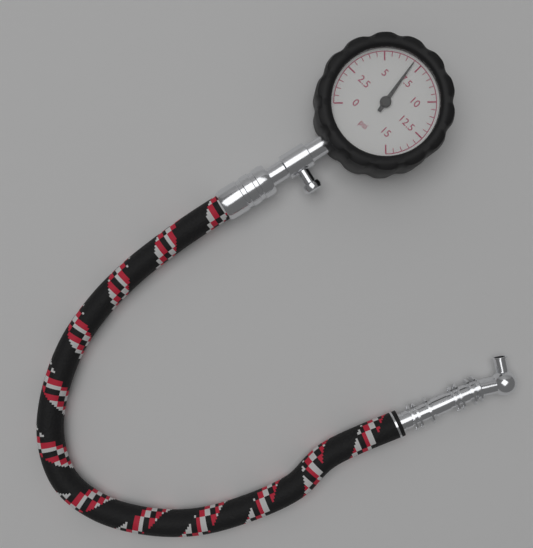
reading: 7.0 psi
